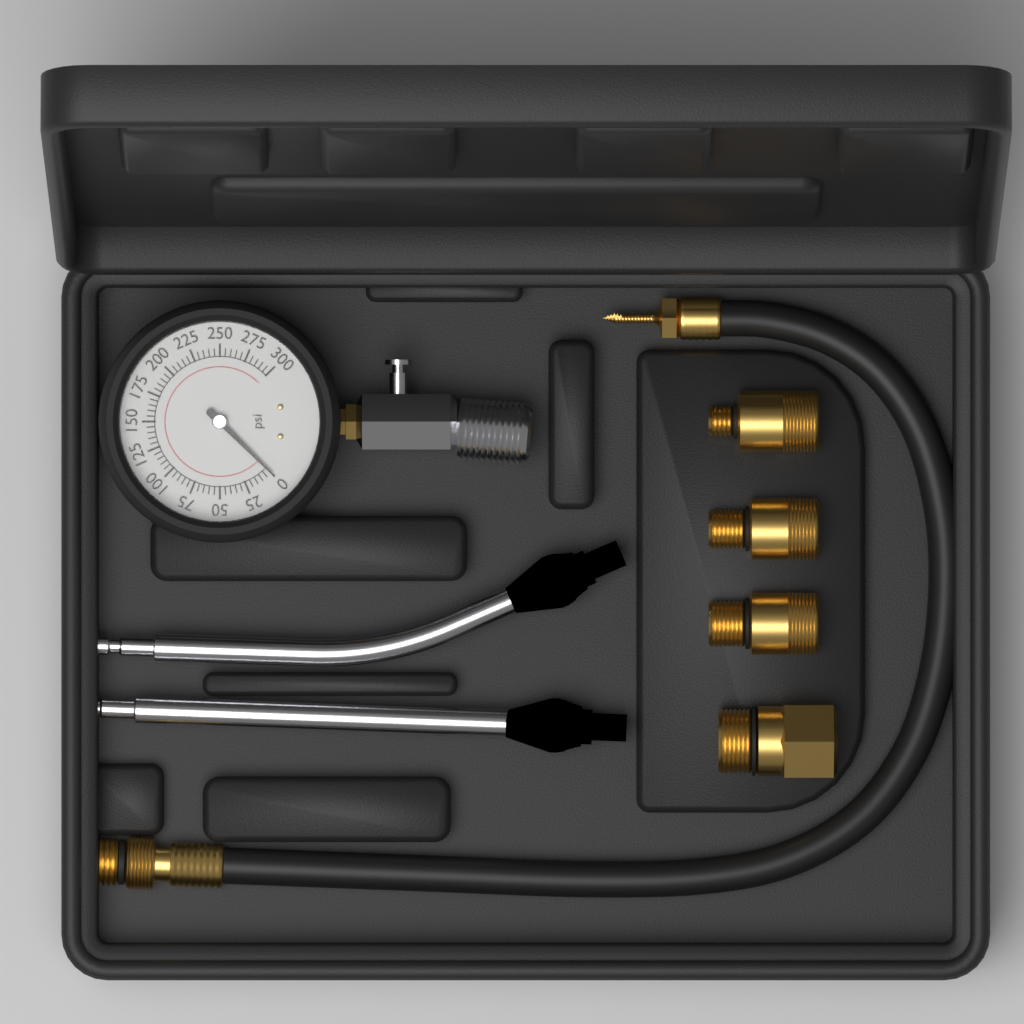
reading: 0 psi
